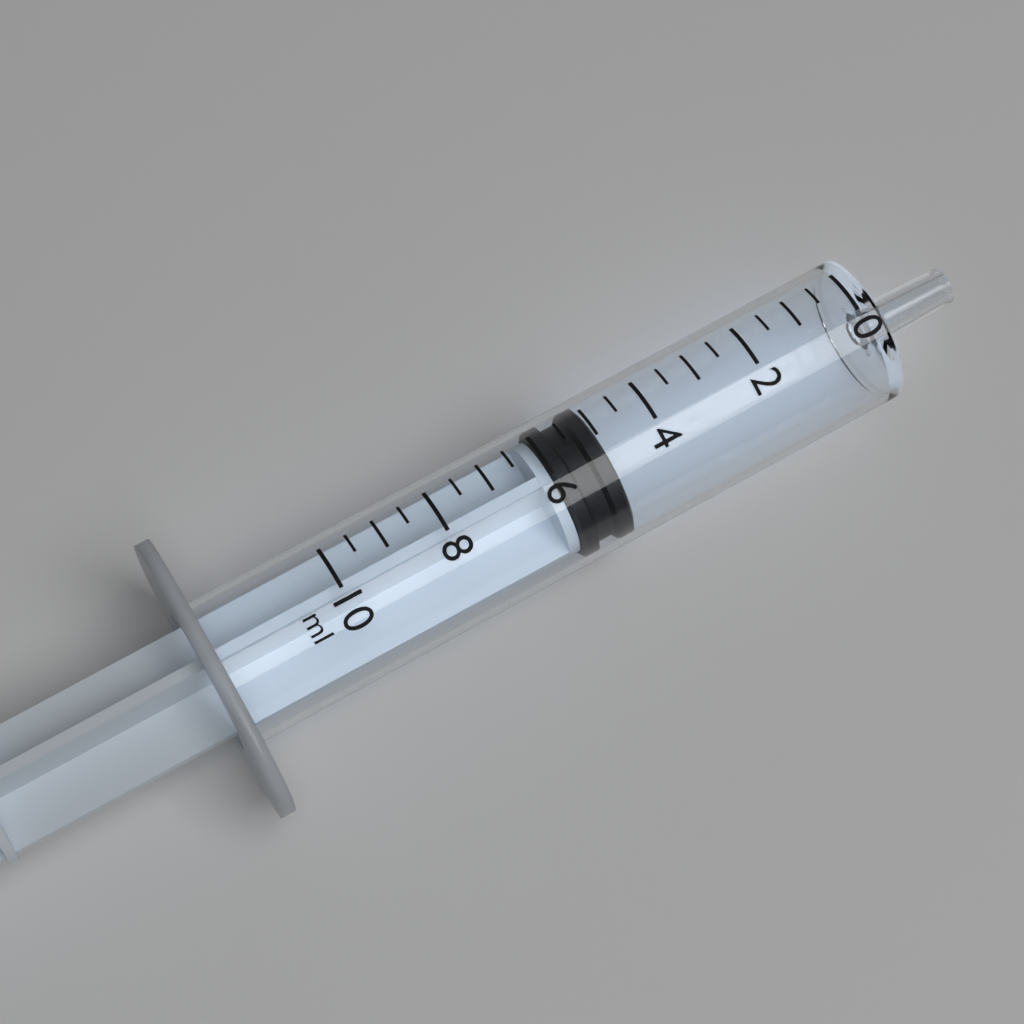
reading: 5.0 ml
